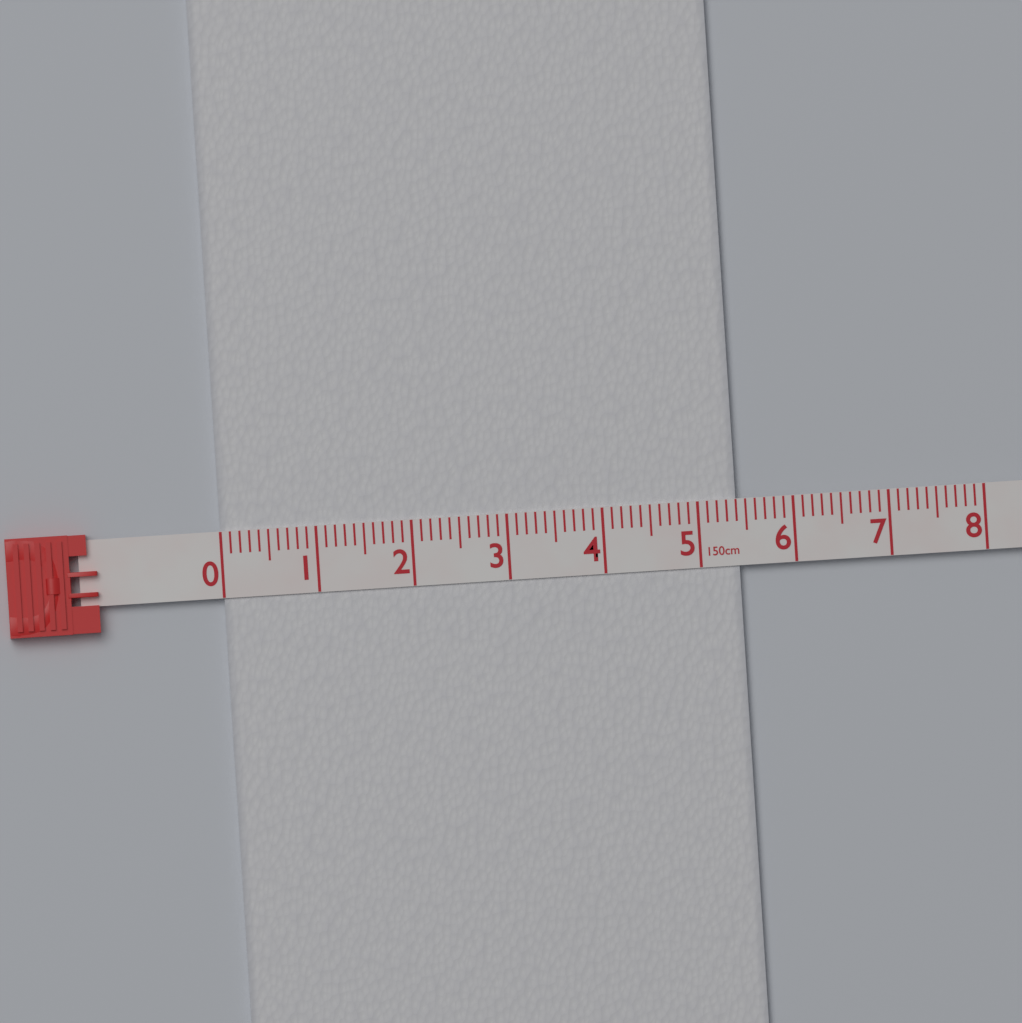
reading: 5.4 cm
